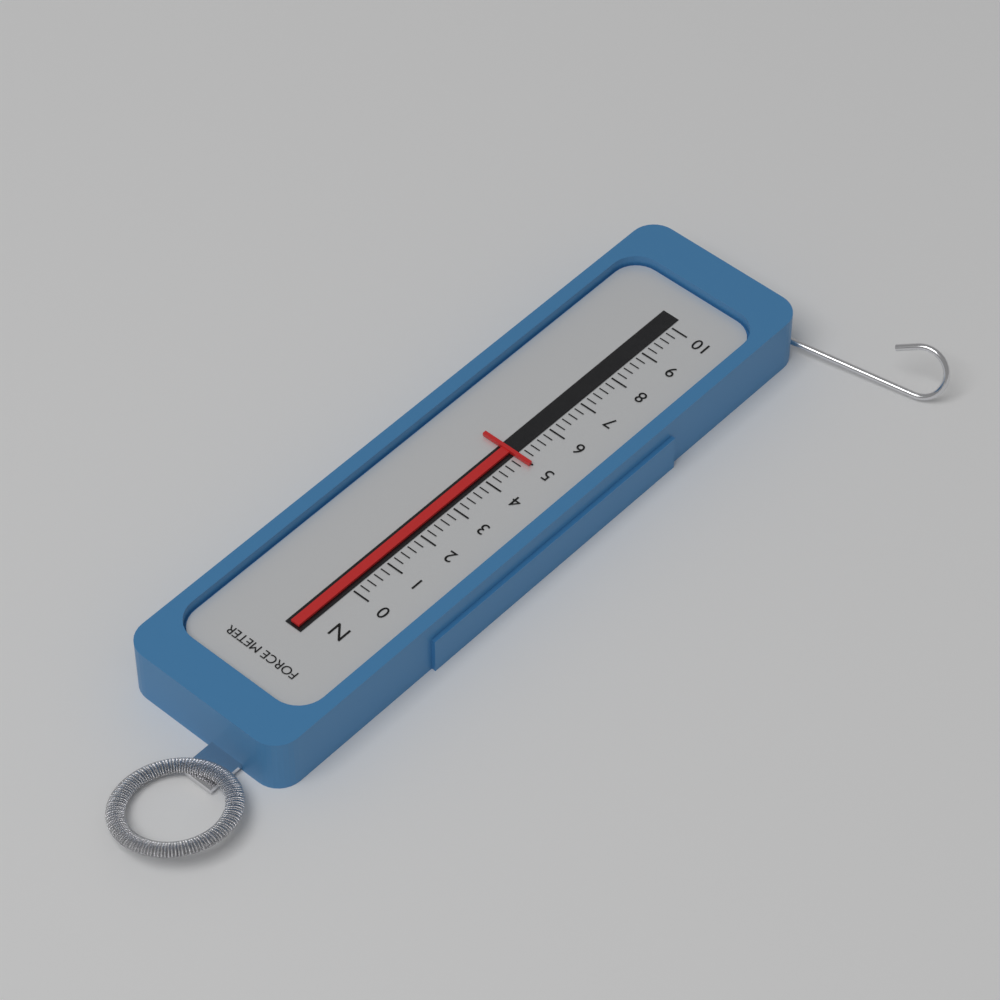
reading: 5.0 N
